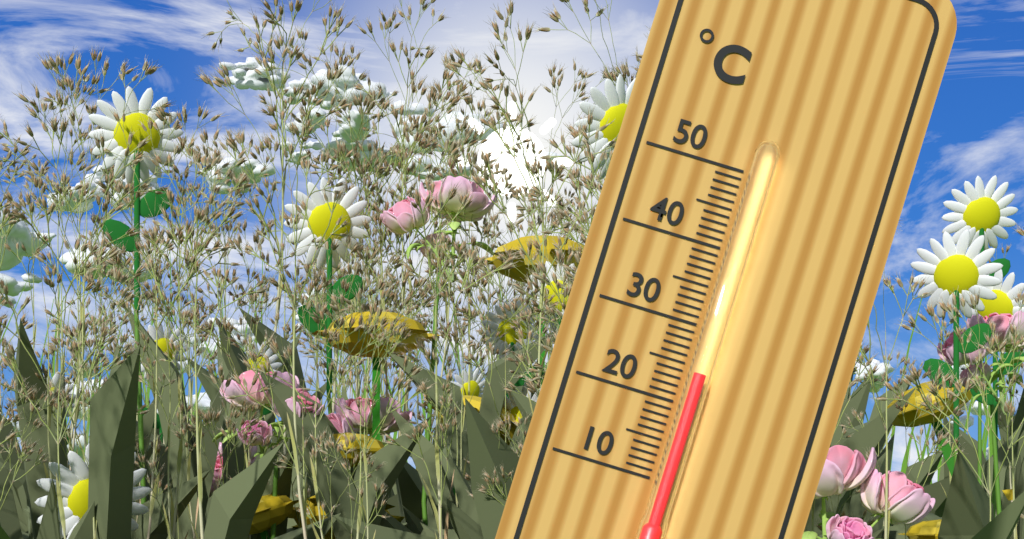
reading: 24 °C
